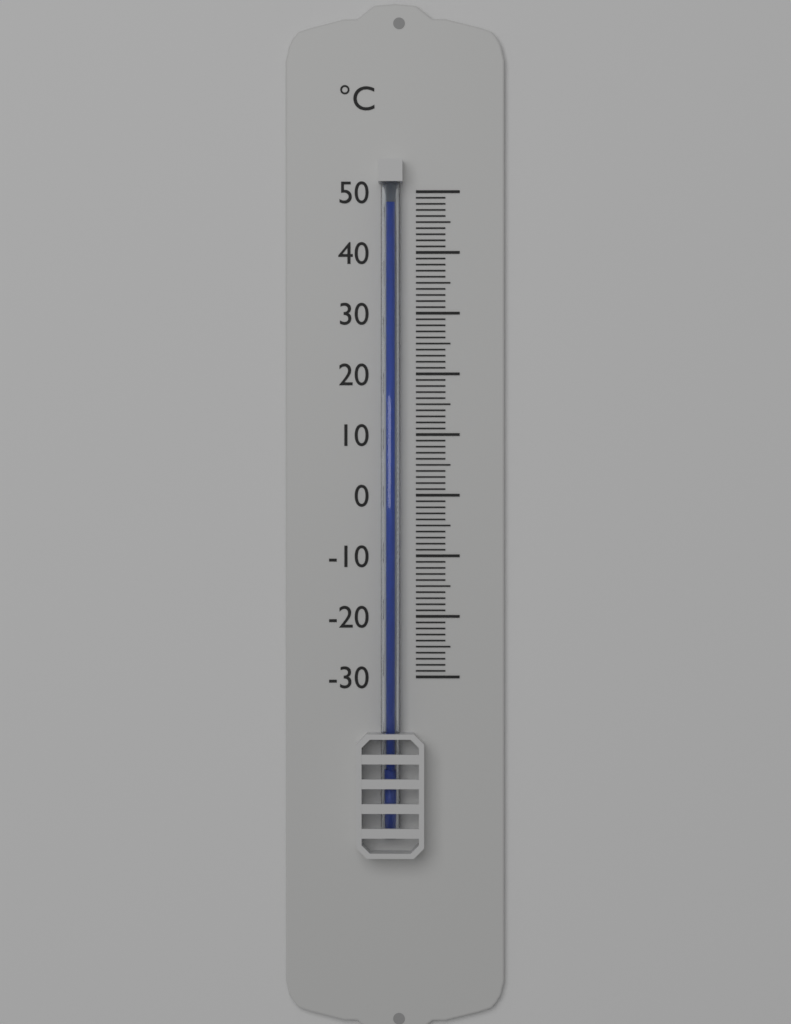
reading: 48 °C
